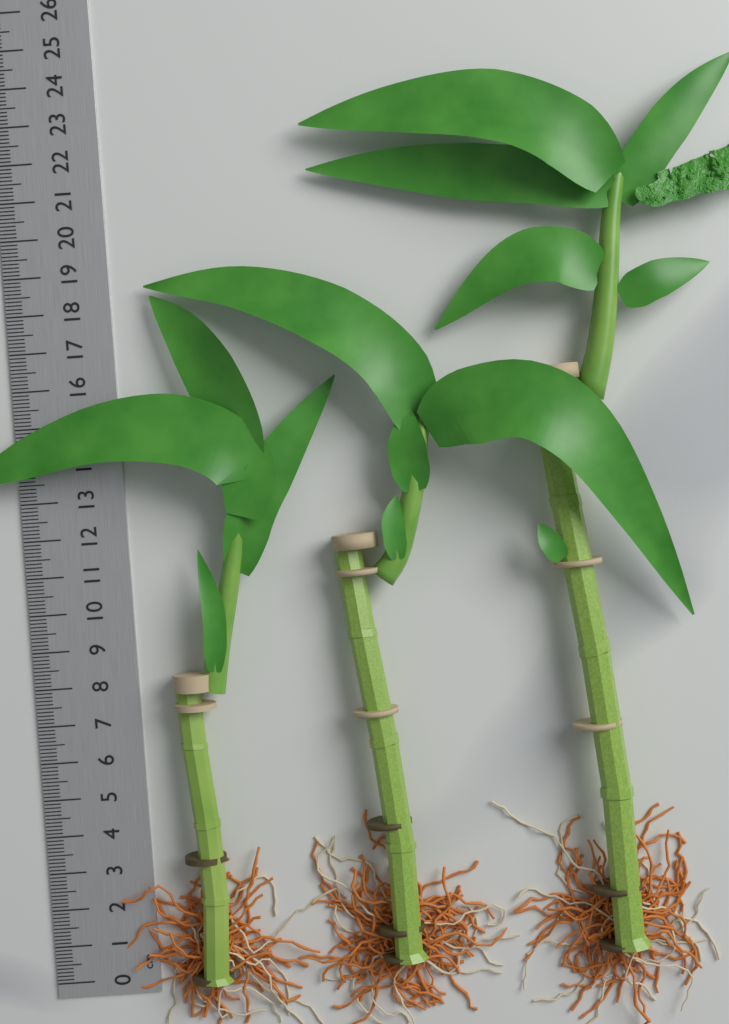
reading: 18.3 cm
